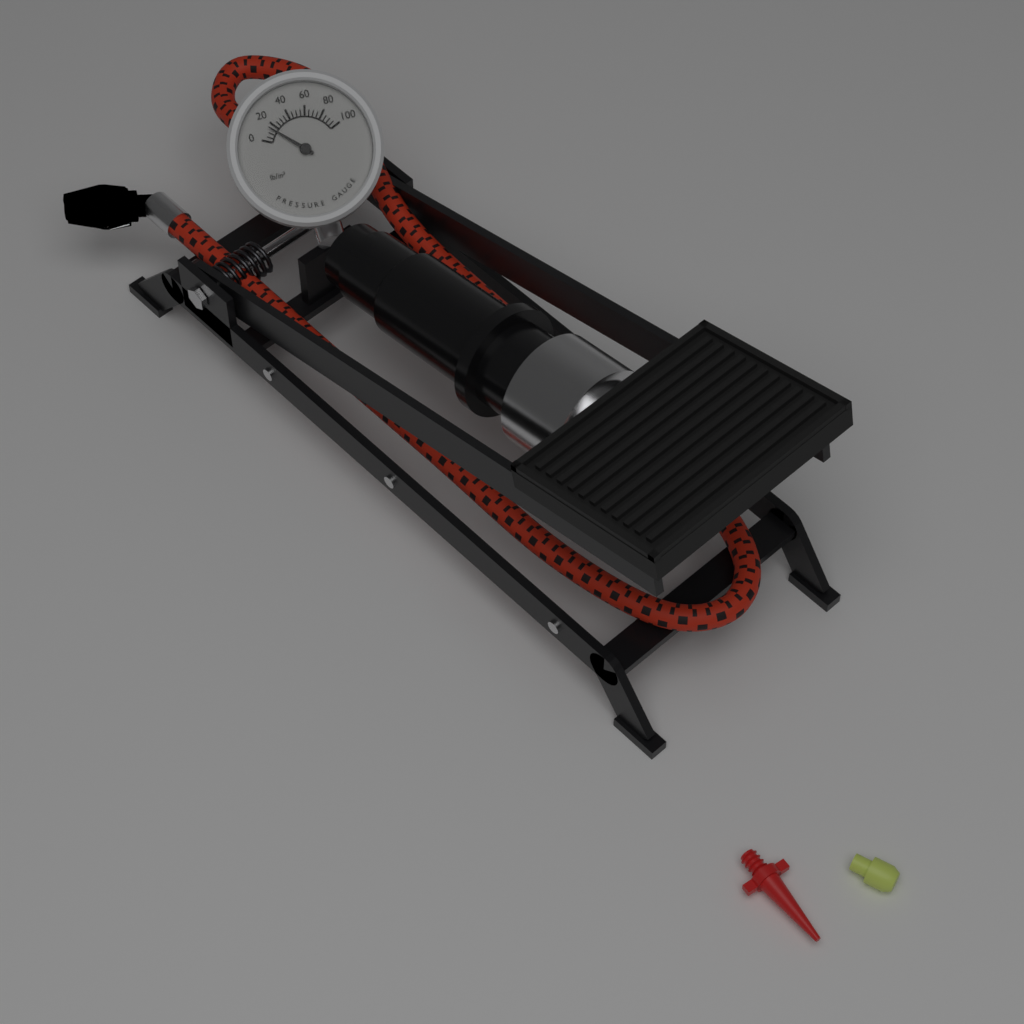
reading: 15 lb/in²
